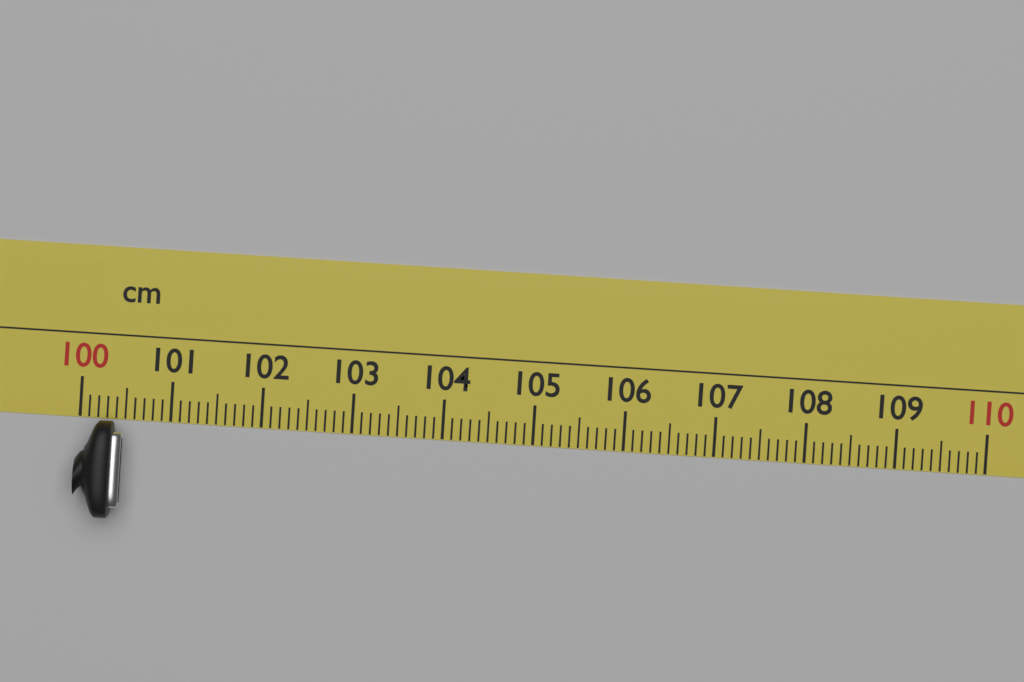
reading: 100.5 cm
